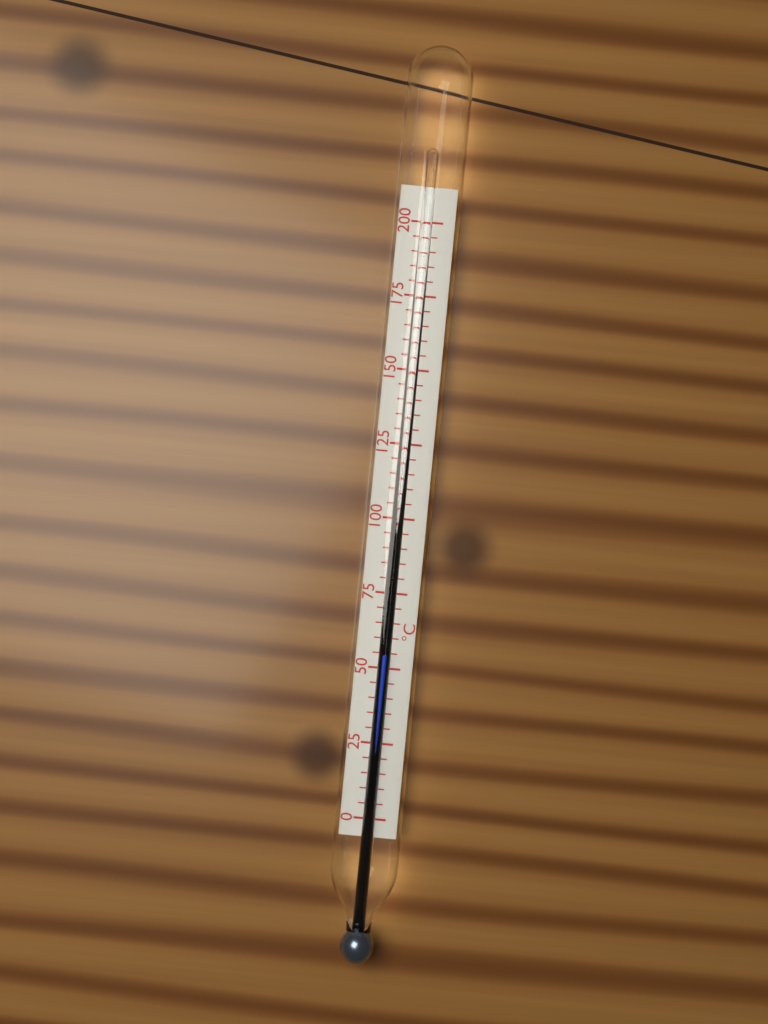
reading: 55 °C
